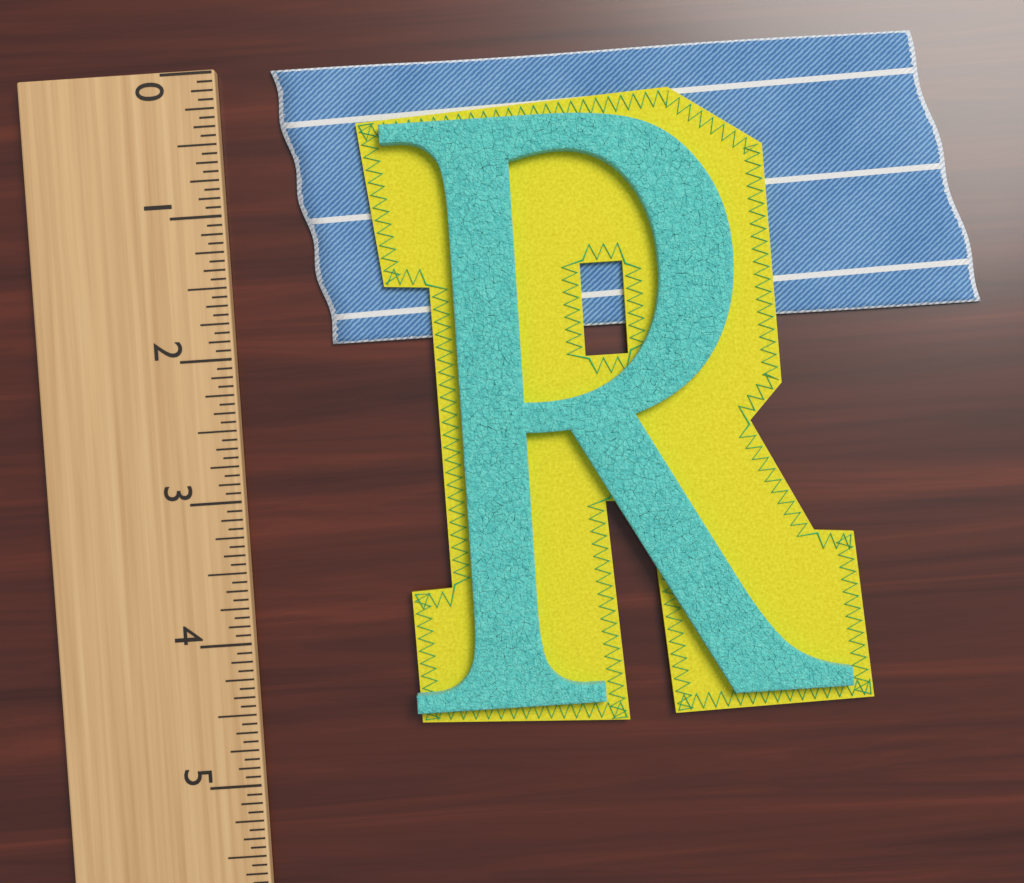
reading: 1.9375 (no unit)
